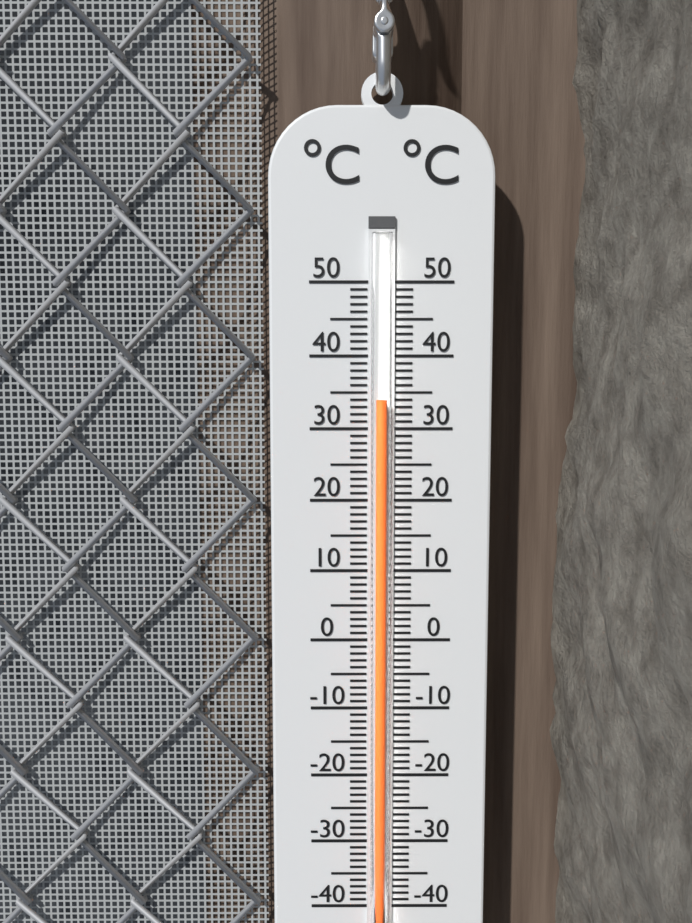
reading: 34 °C
